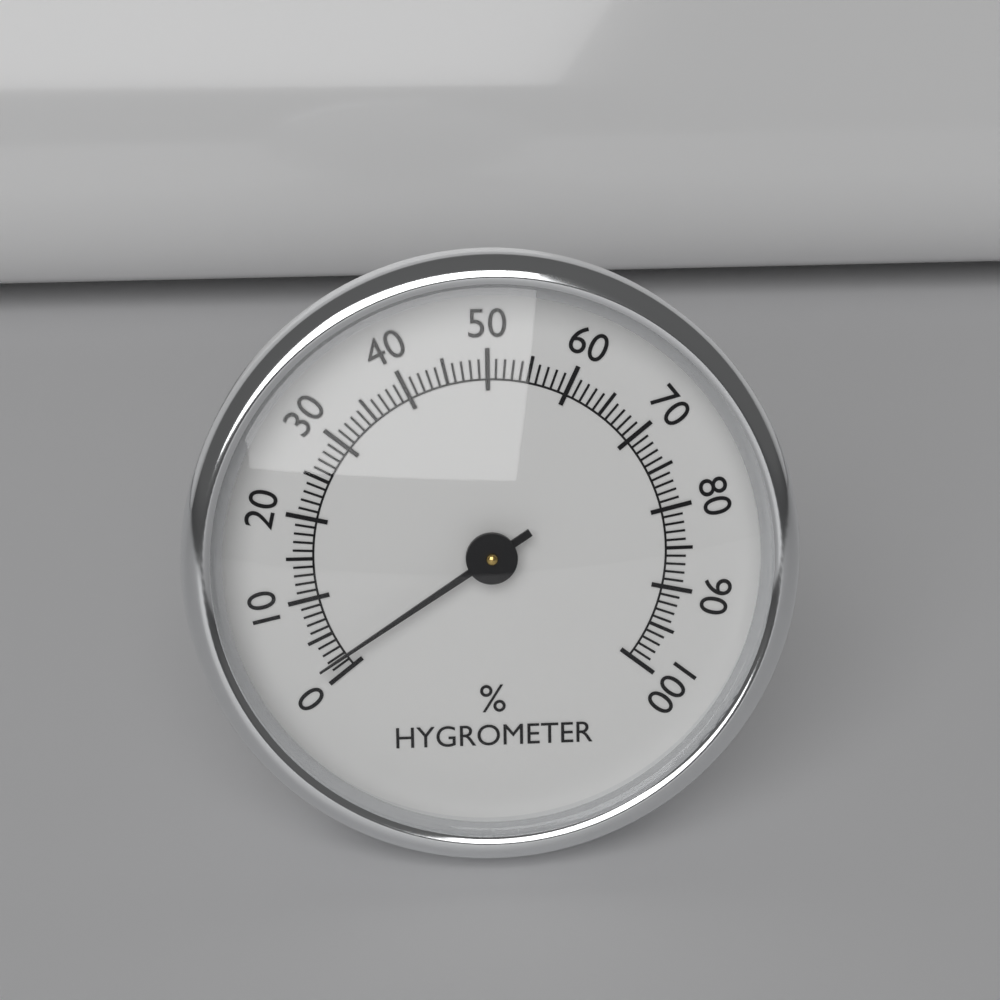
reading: 2 %
